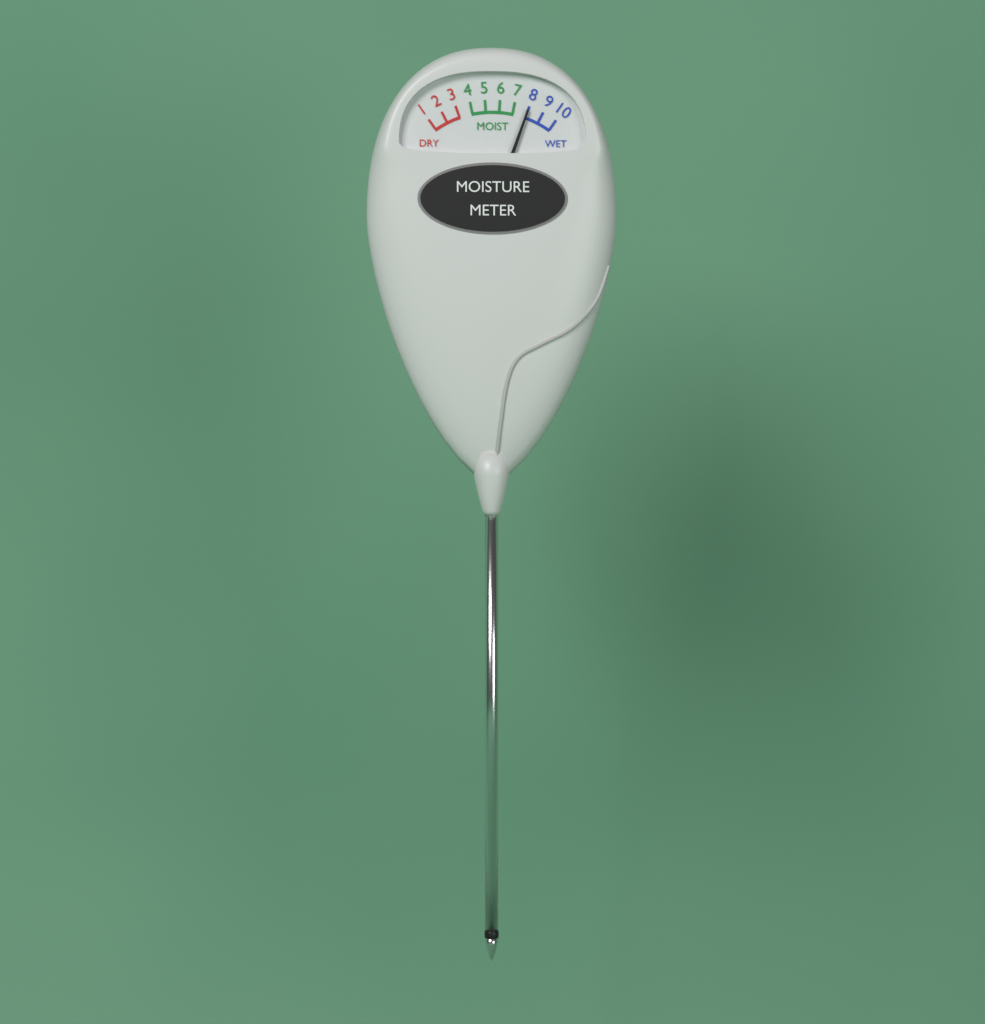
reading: 8 (no unit)
